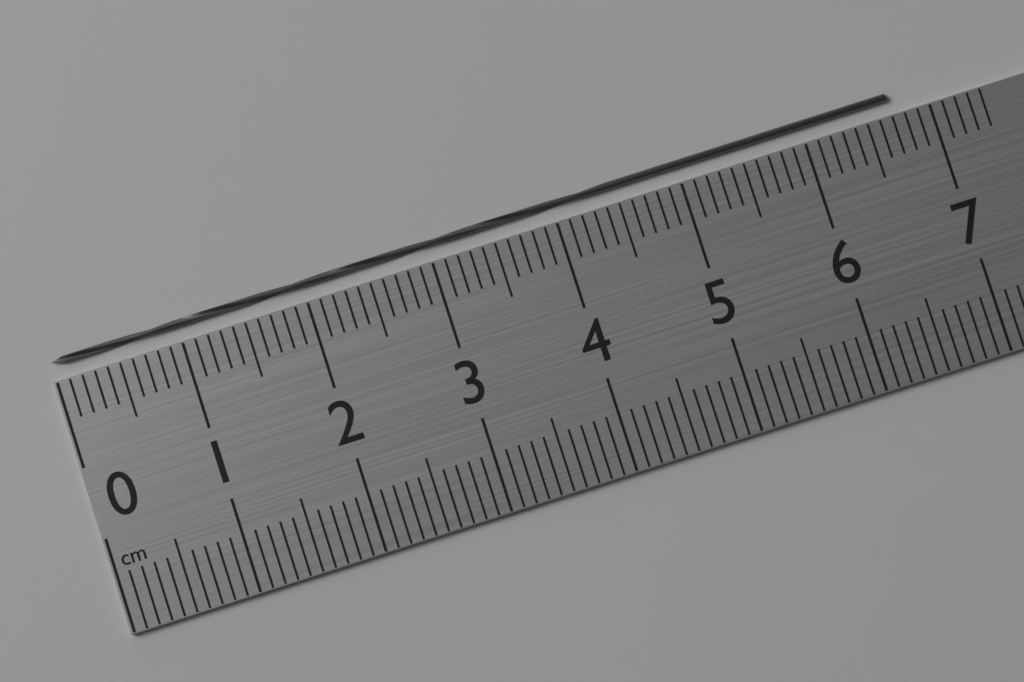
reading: 6.7 cm
